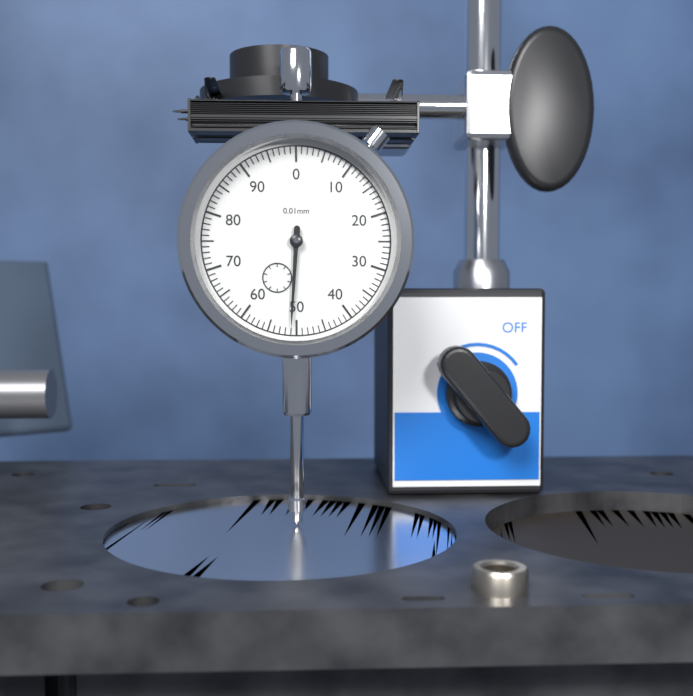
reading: 51 0.01mm
